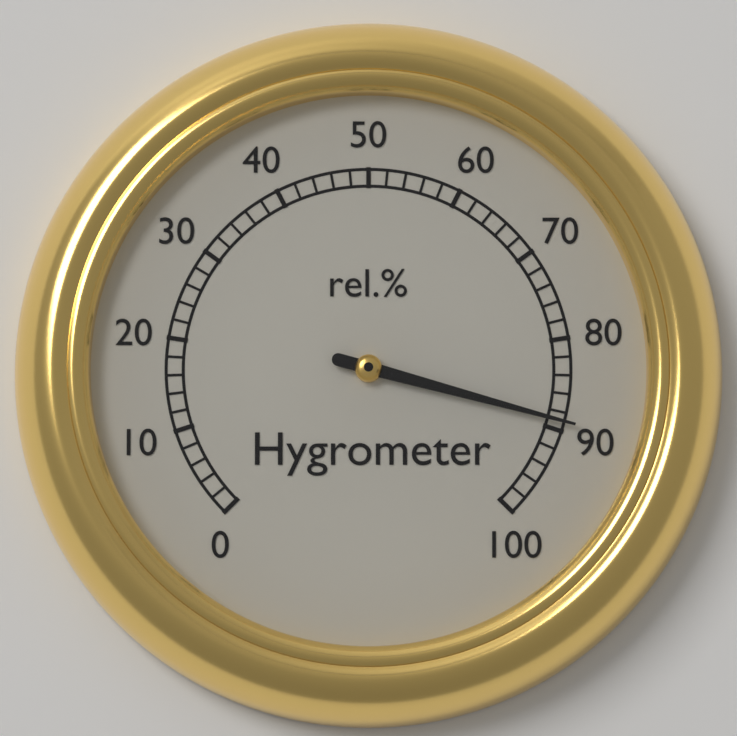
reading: 89 %
